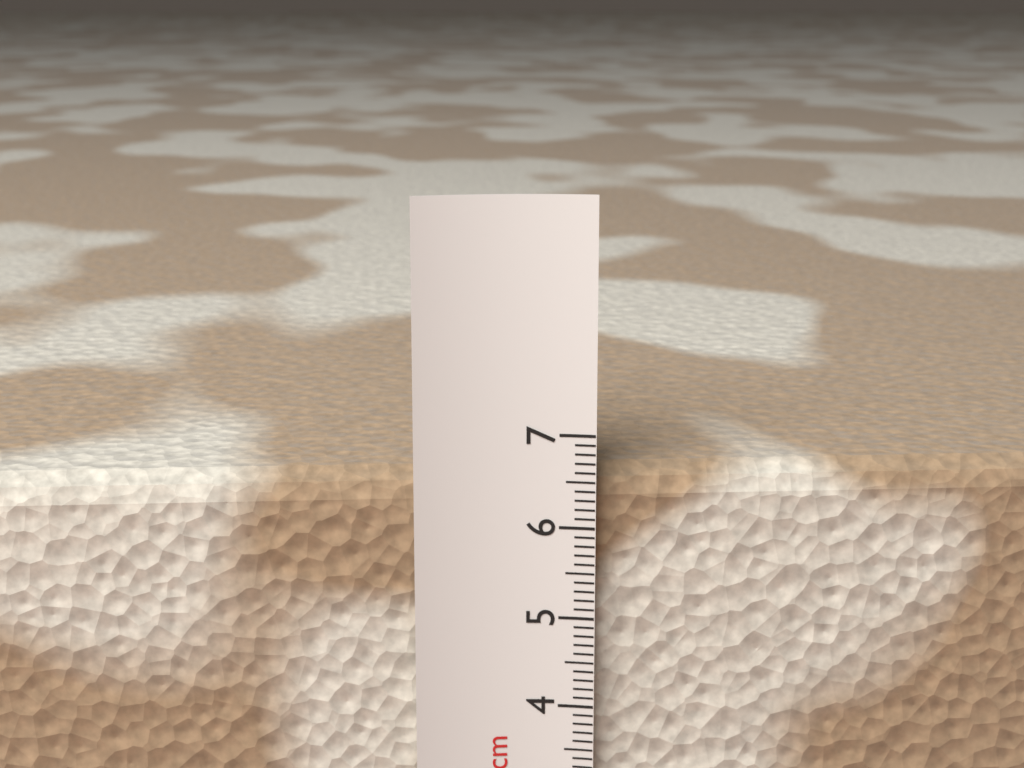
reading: 6.6 cm
